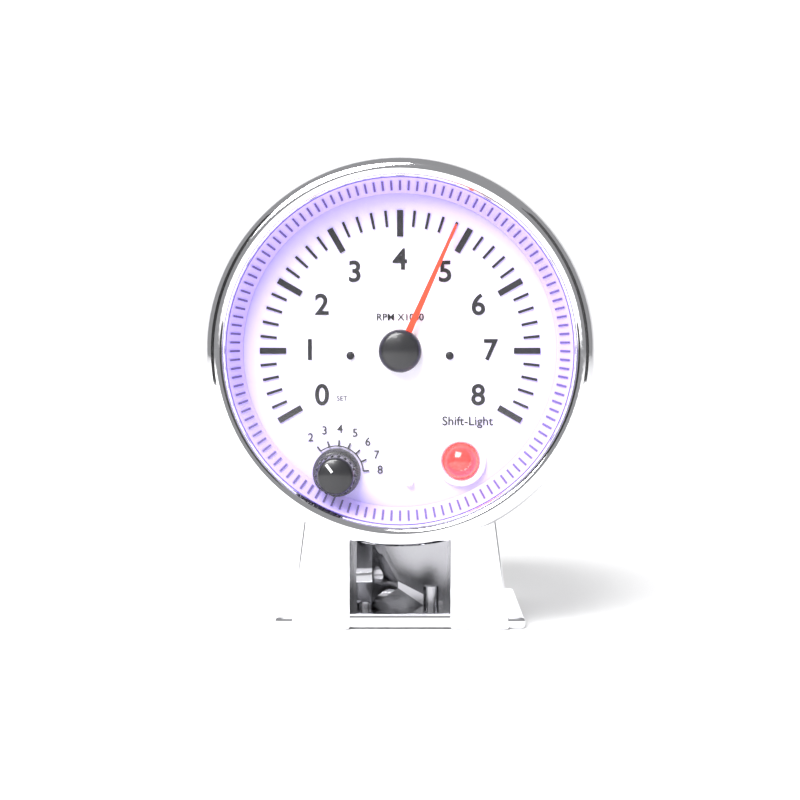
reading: 4.8 RPM x1000
